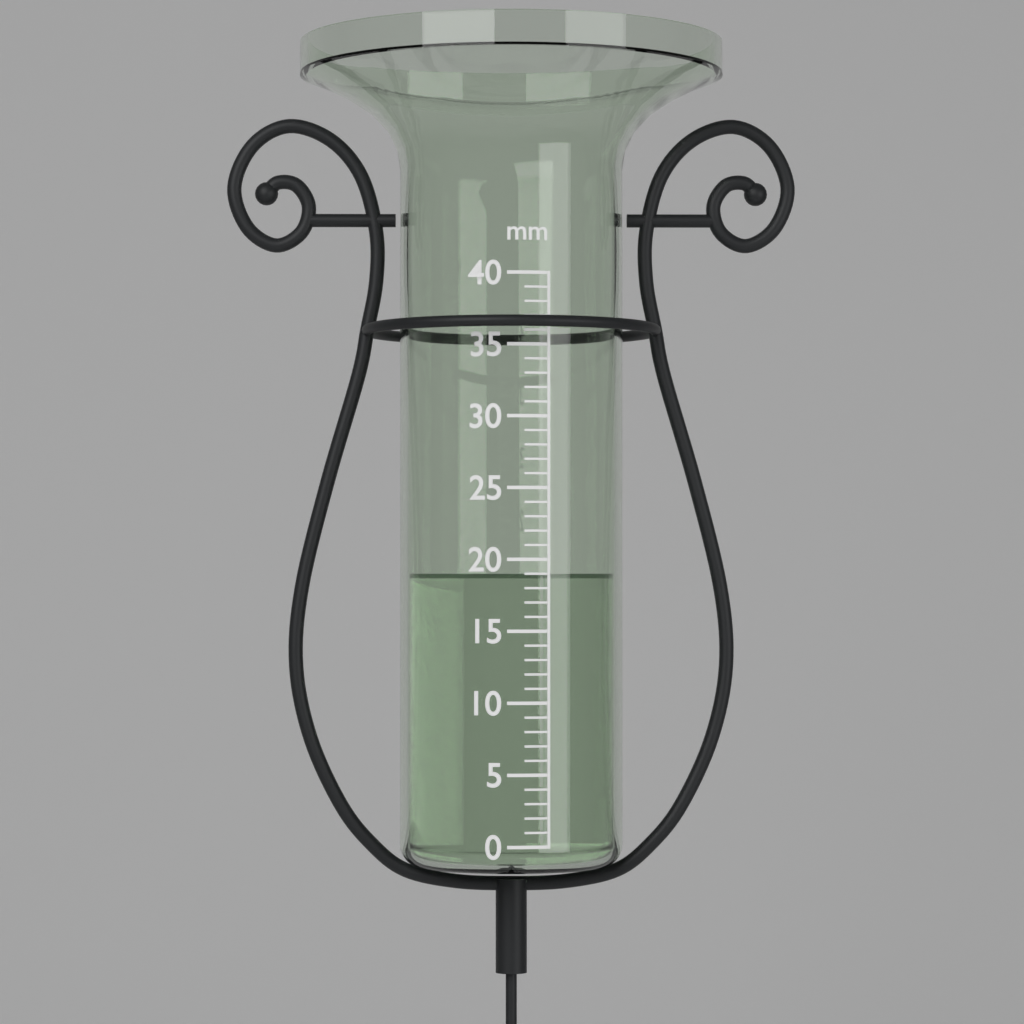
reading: 19 mm
